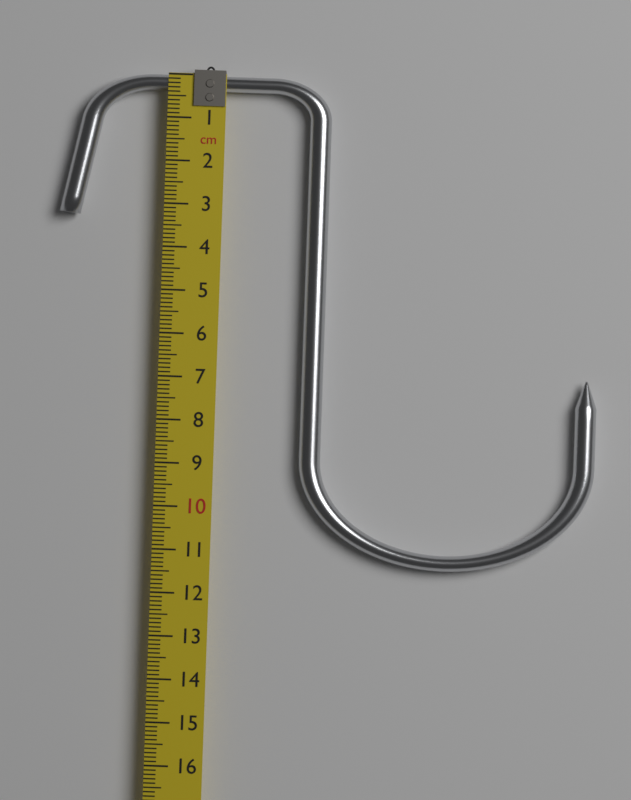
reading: 11.3 cm
